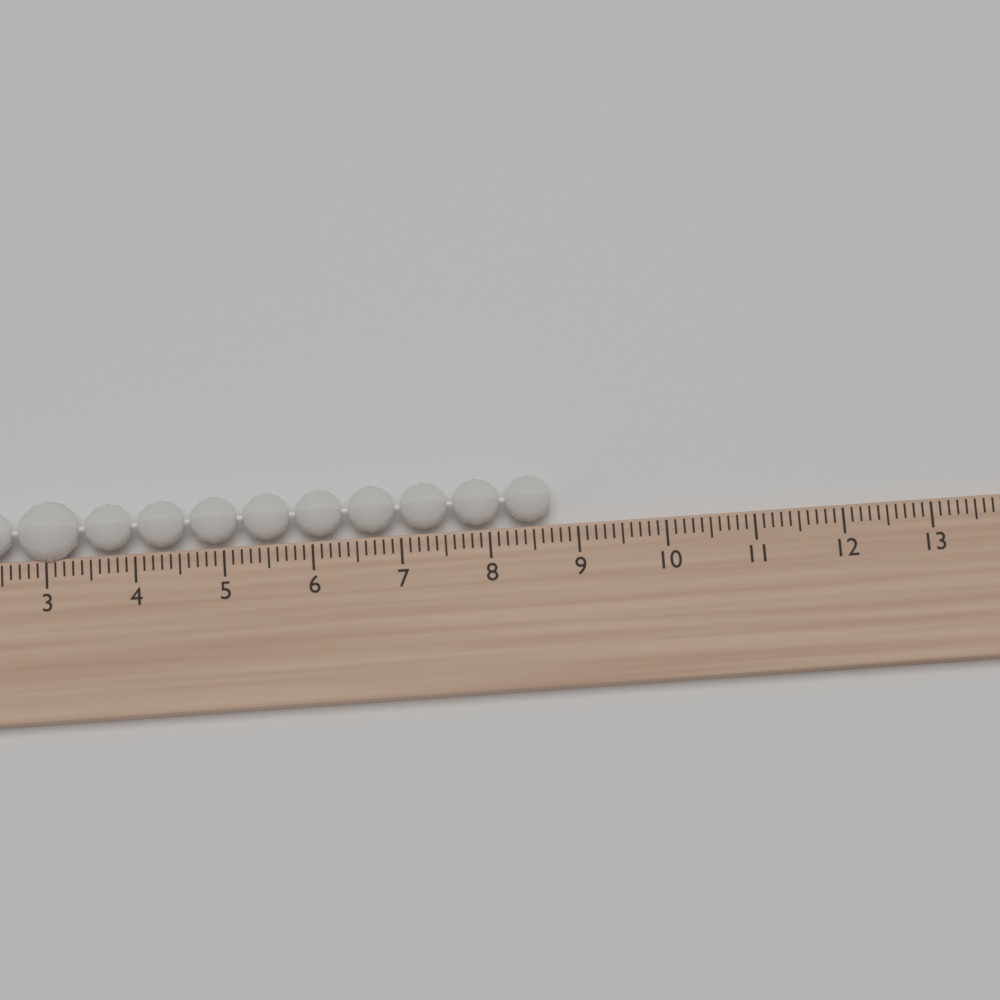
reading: 8.7 (no unit)
